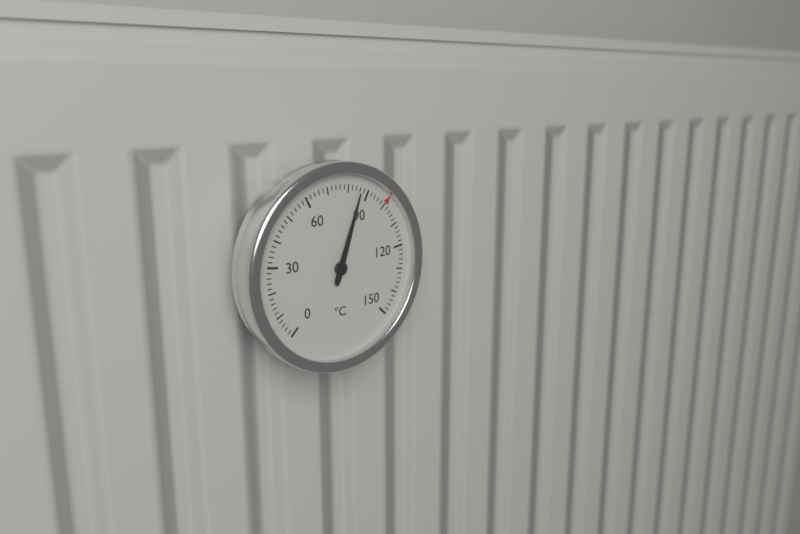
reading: 86 °C
